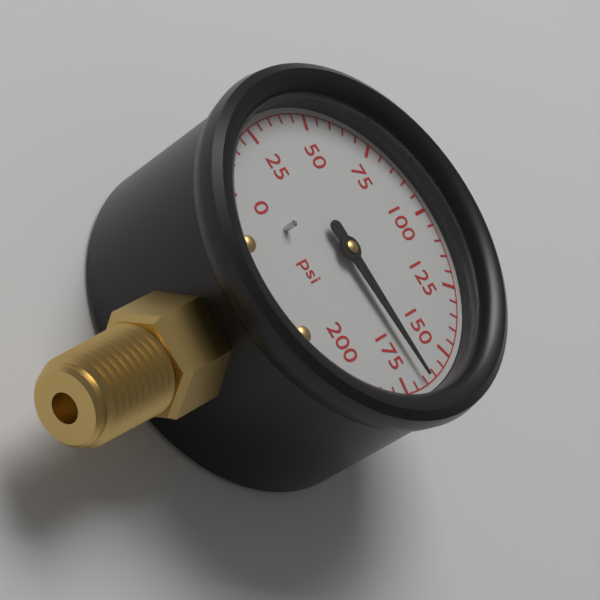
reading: 165 psi
